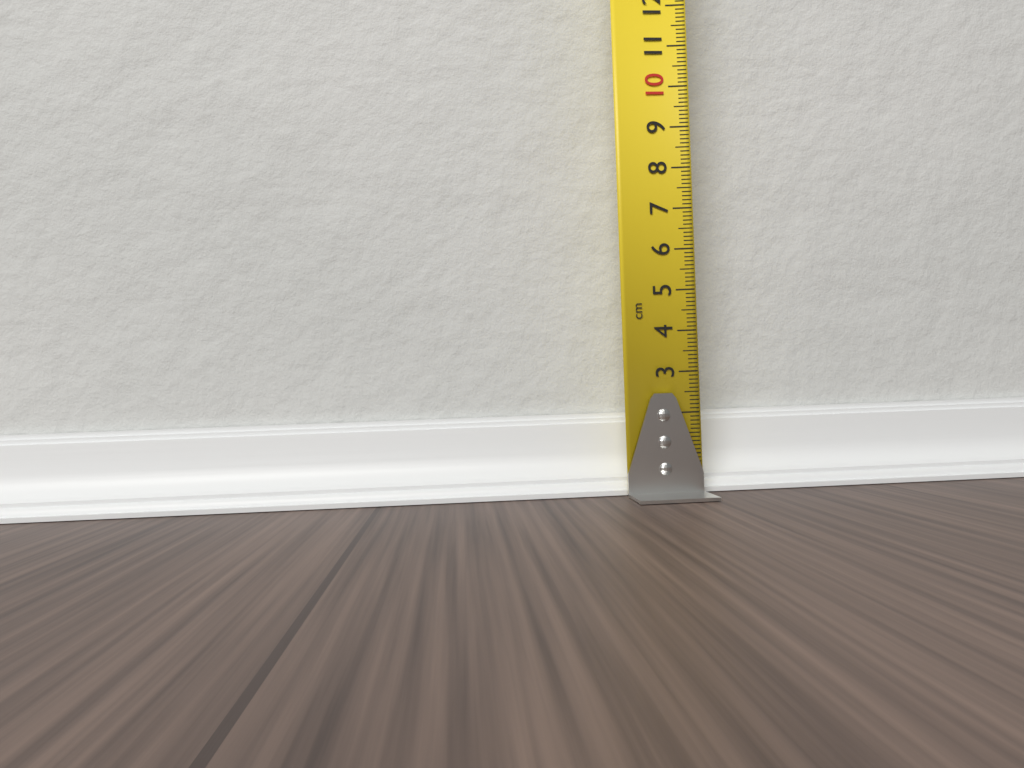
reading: 2.0 cm
